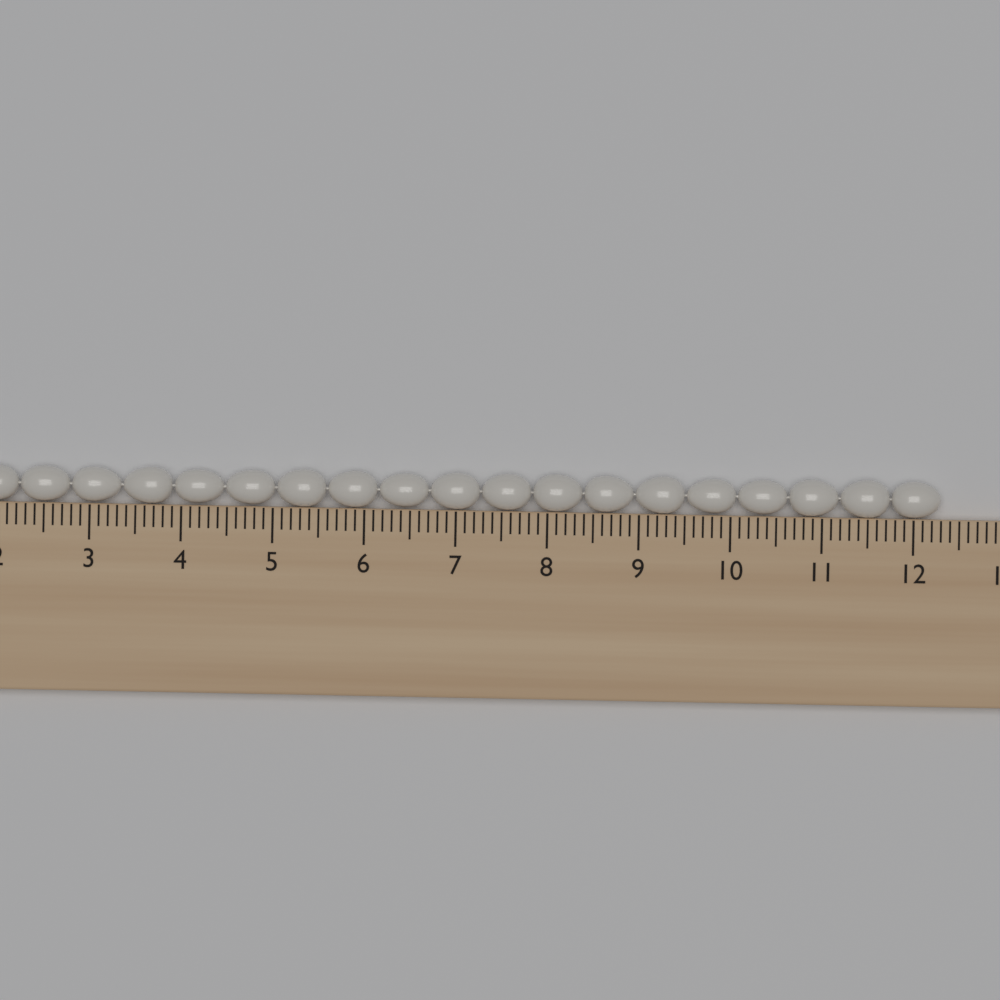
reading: 12.3 cm
